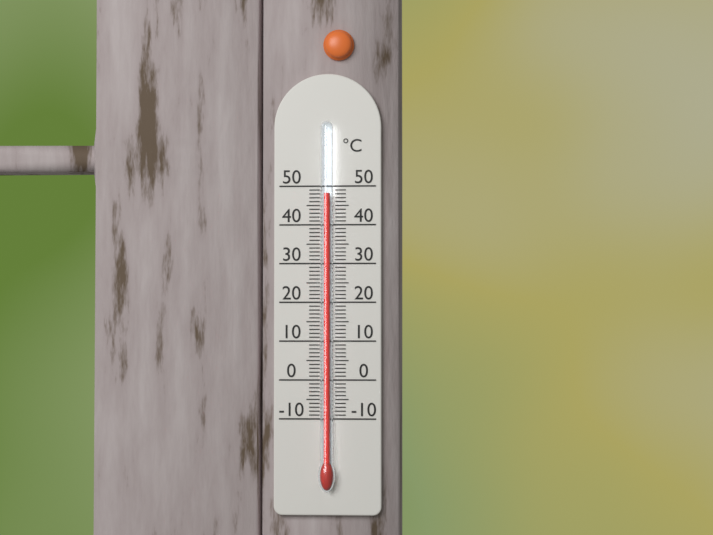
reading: 48 °C
